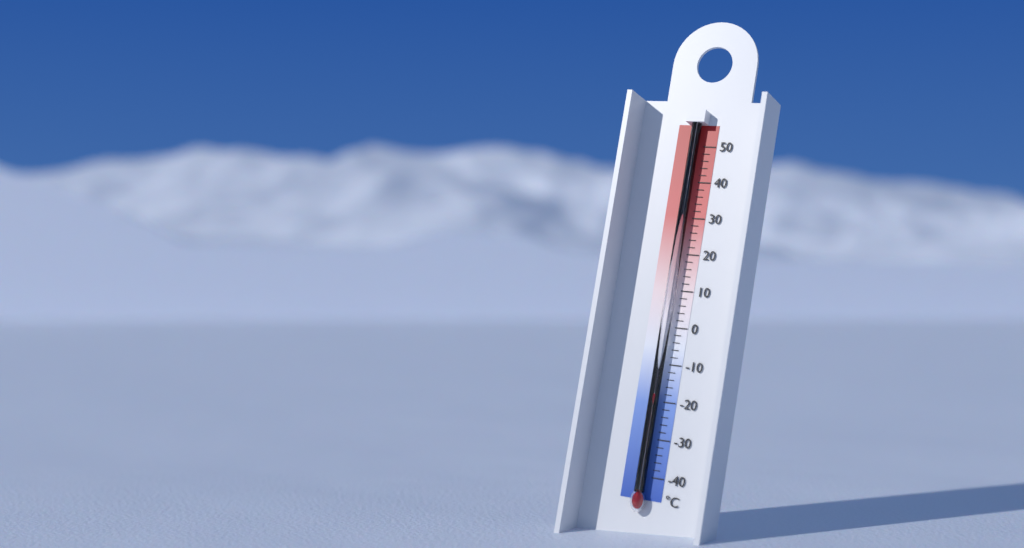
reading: -18 °C
